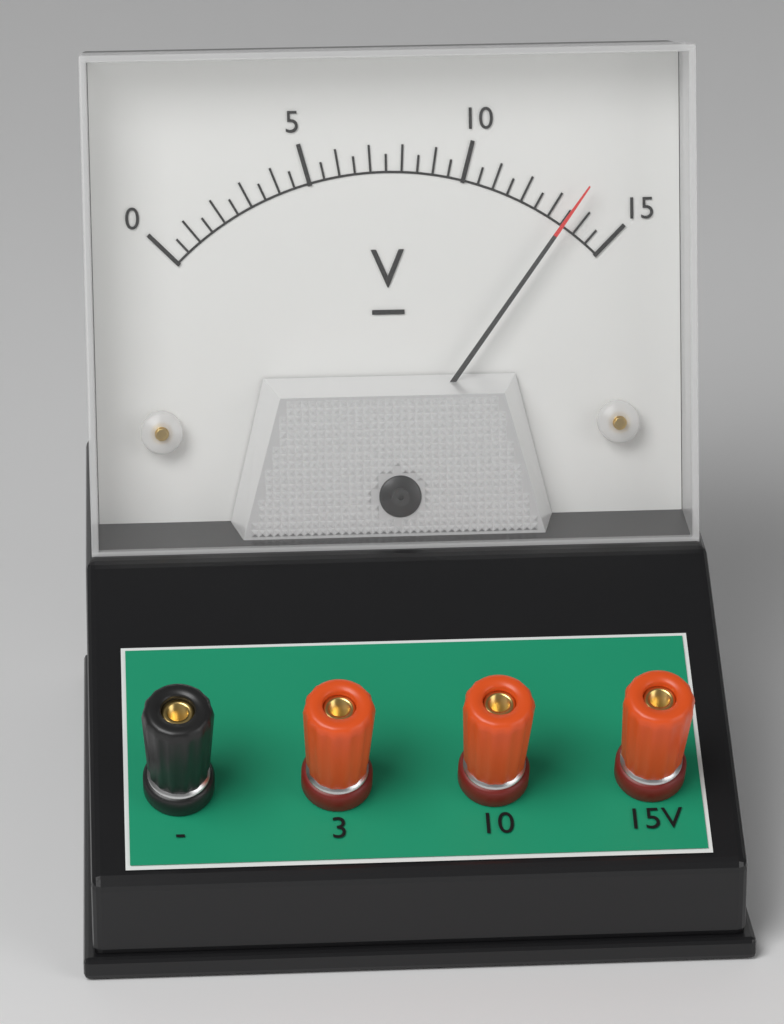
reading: 13.5 V
